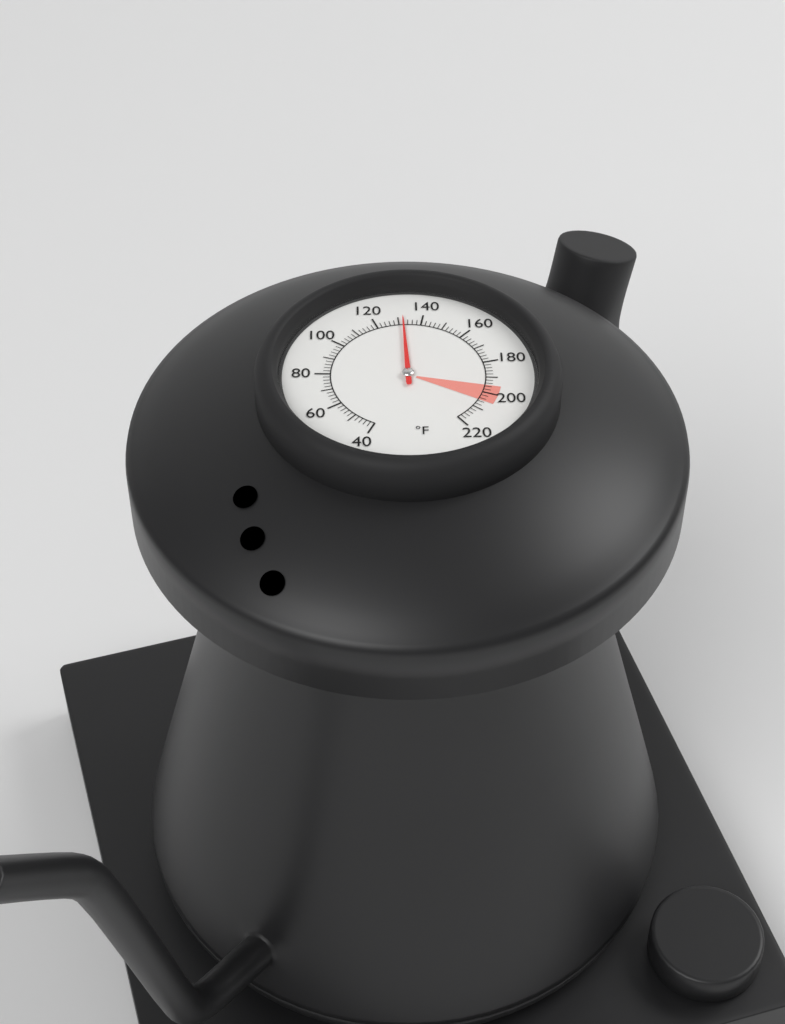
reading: 132 °F
